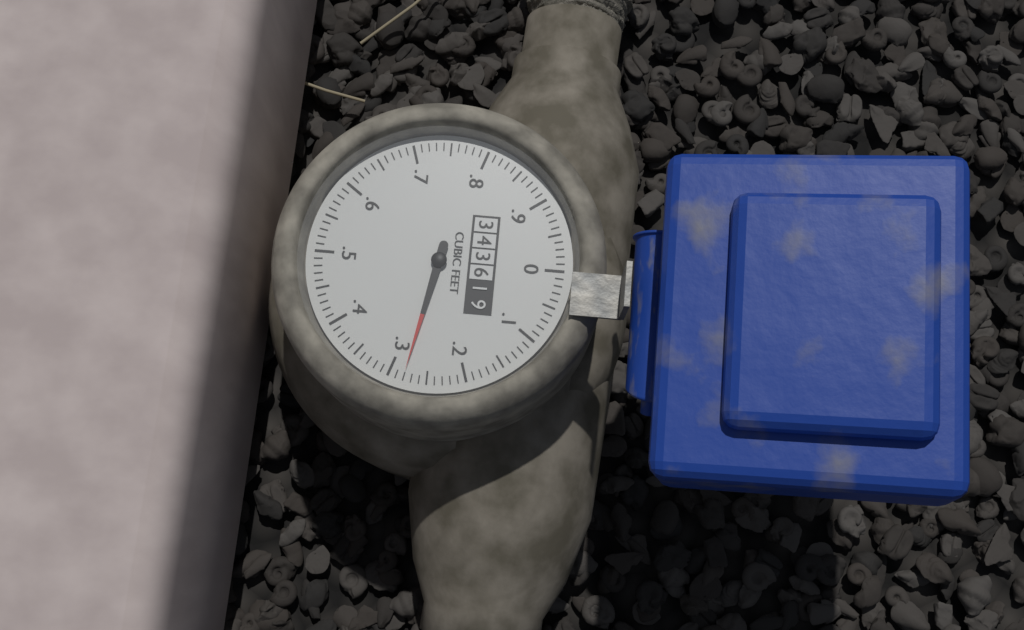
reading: 0.28 cubic feet
